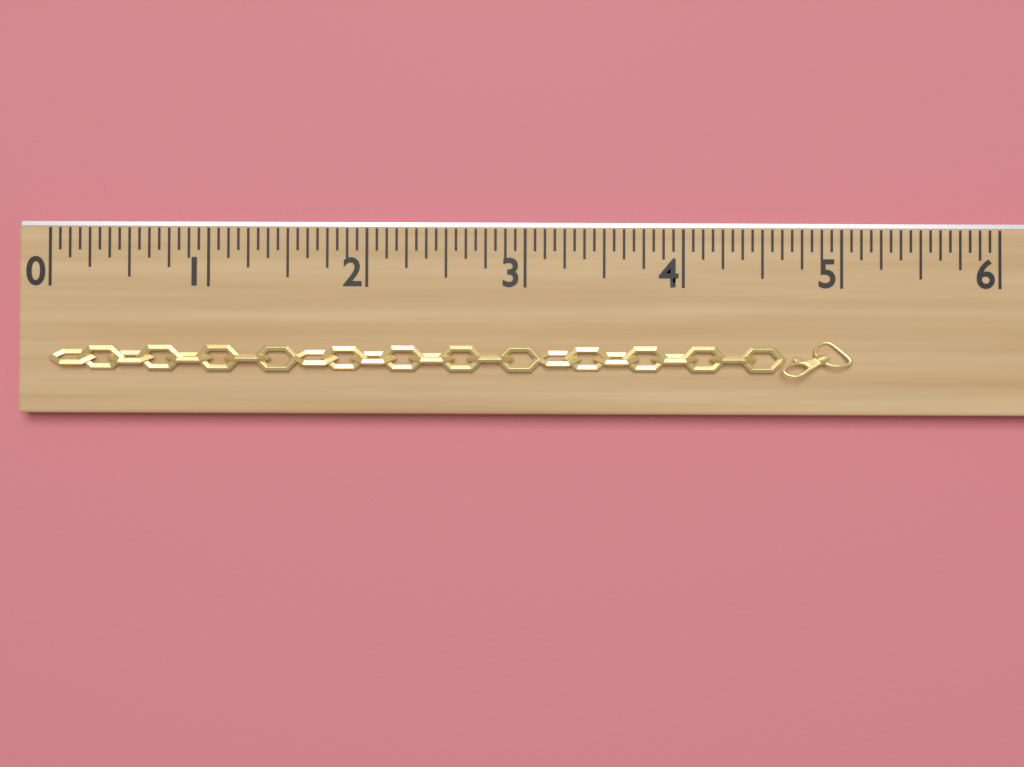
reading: 5.0625 (no unit)
